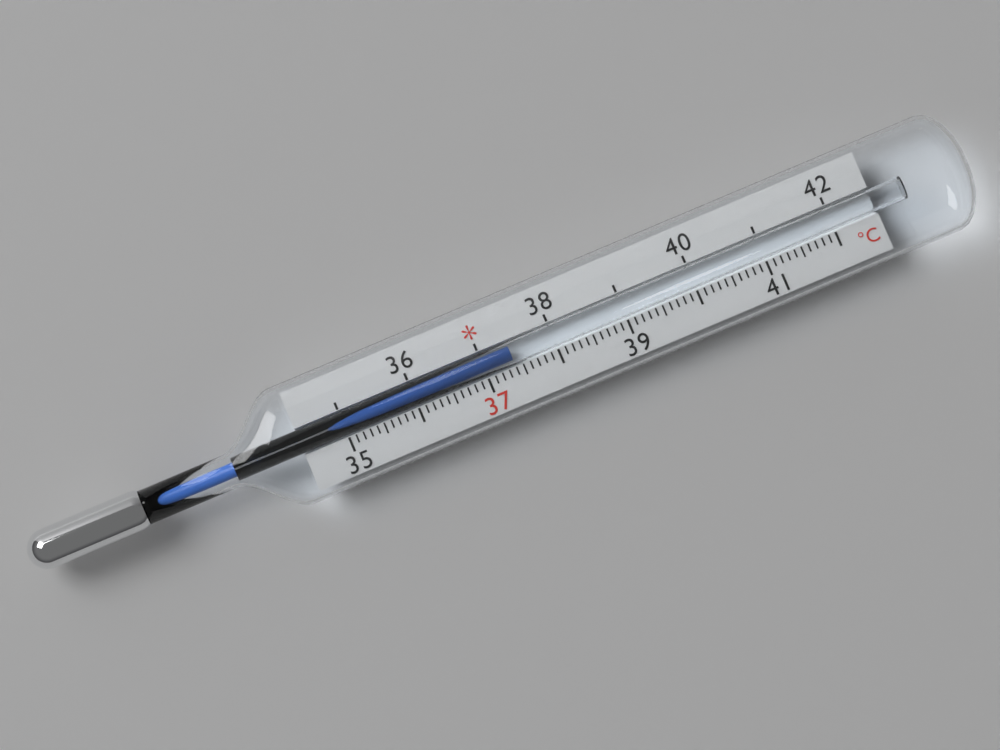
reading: 37.4 °C
